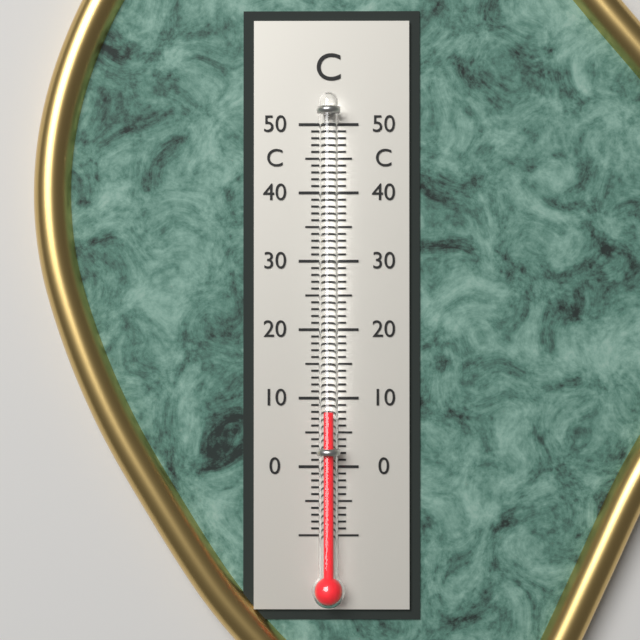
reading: 8 °C
